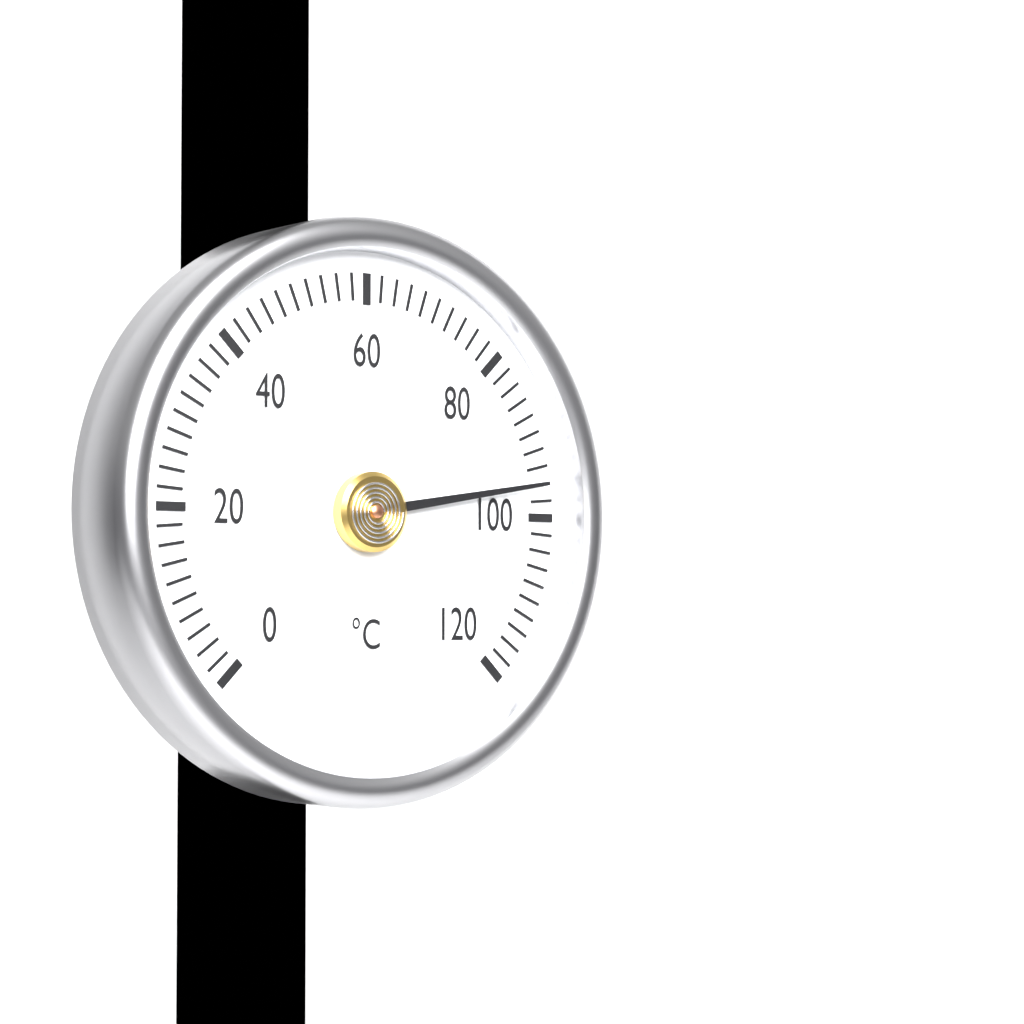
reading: 96 °C
